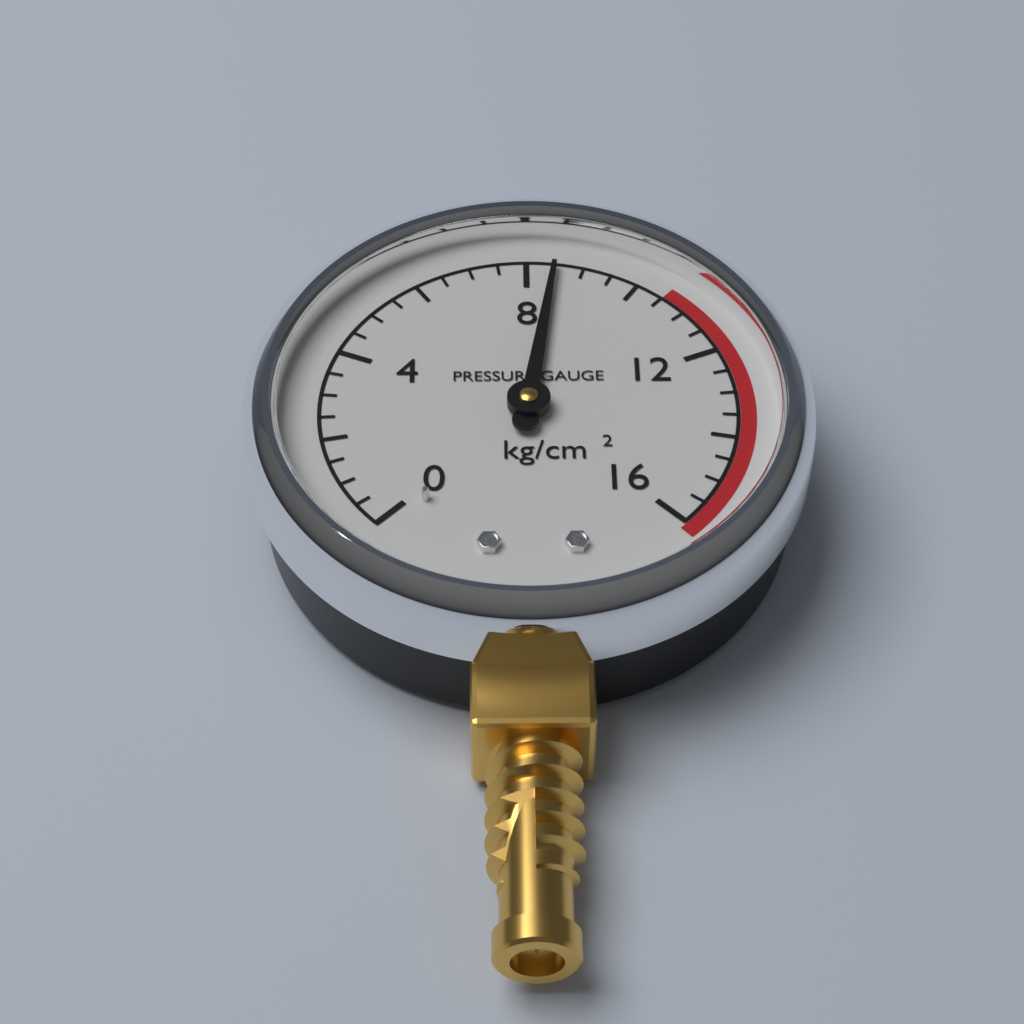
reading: 8.5 kg/cm²
